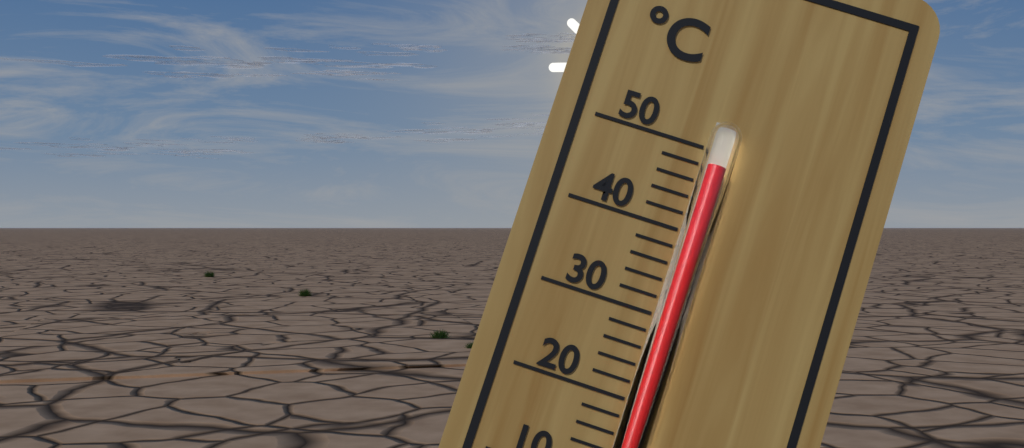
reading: 48 °C
